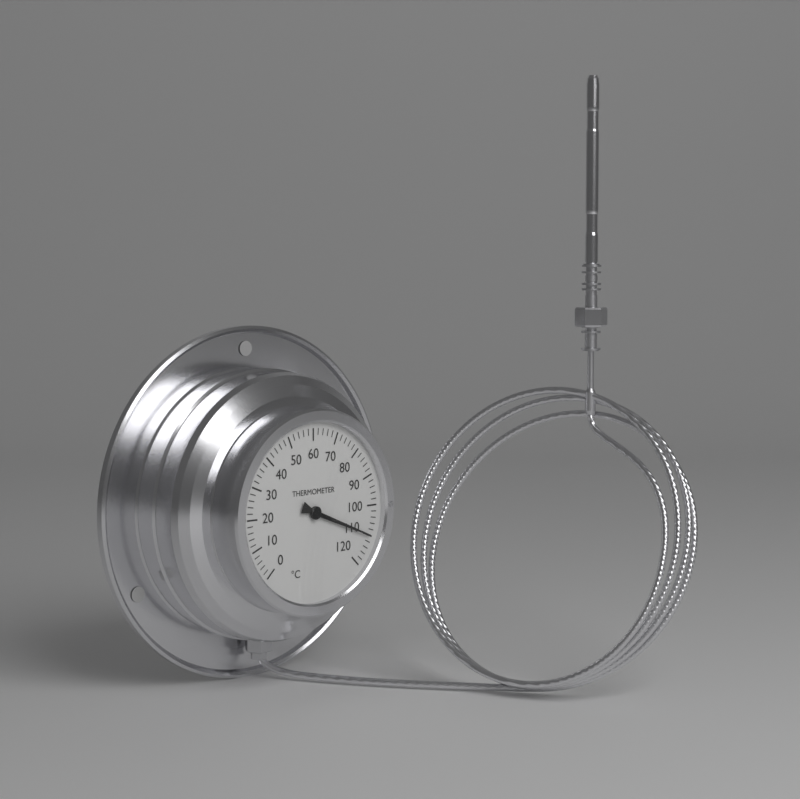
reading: 110 °C
